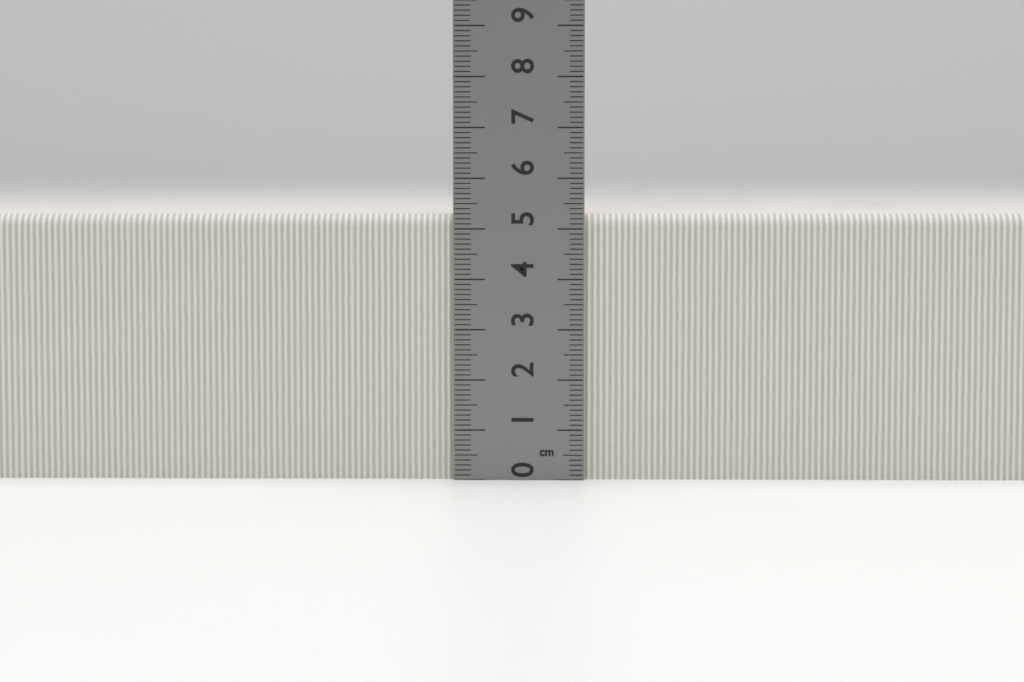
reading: 5.3 cm
